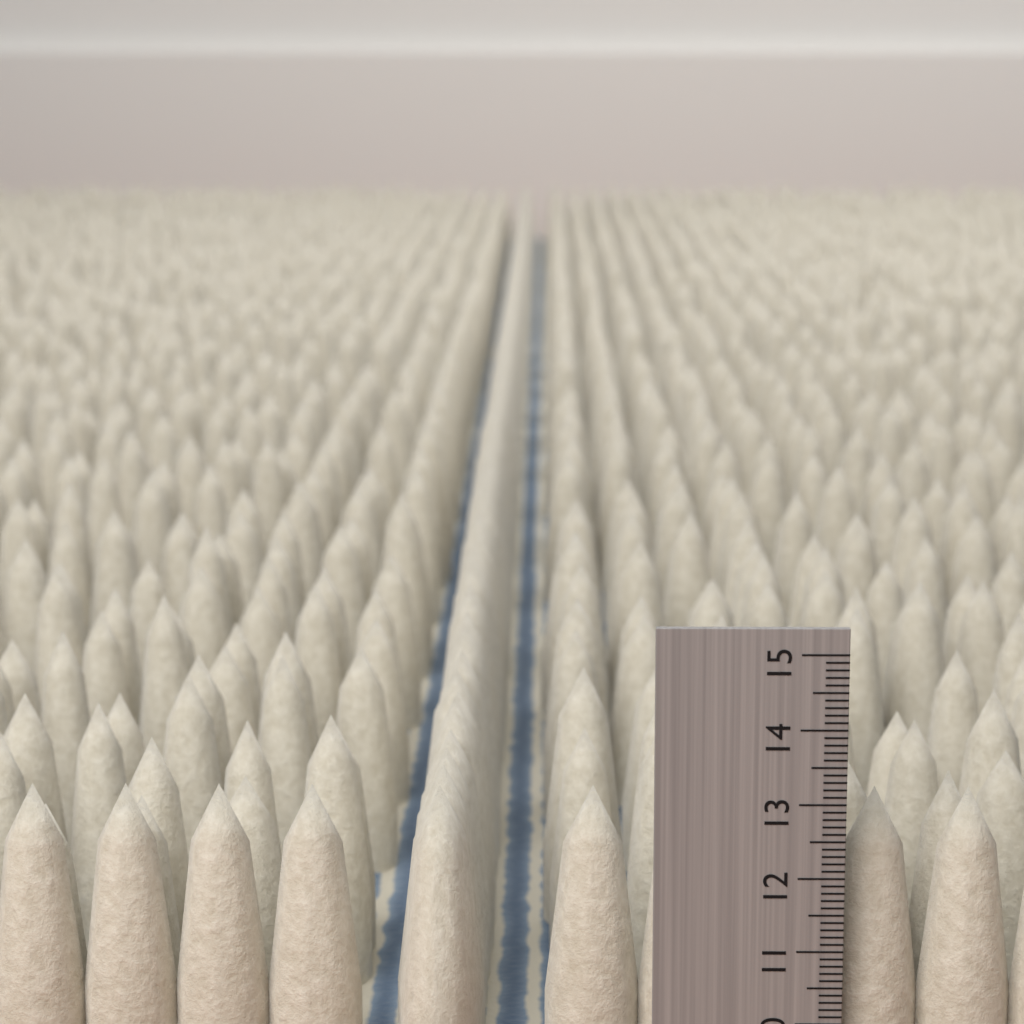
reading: 13.0 (no unit)
